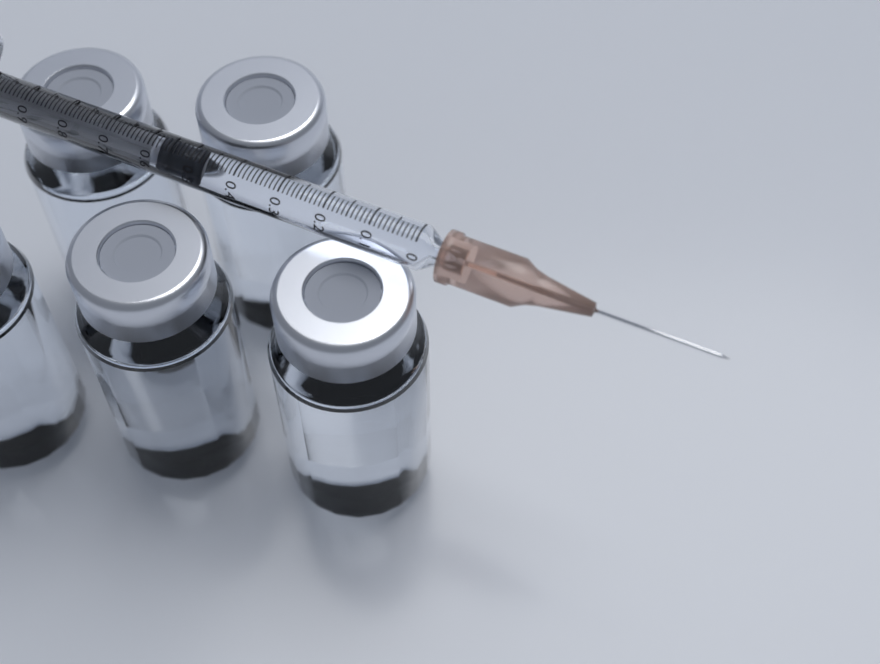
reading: 0.47 ml
